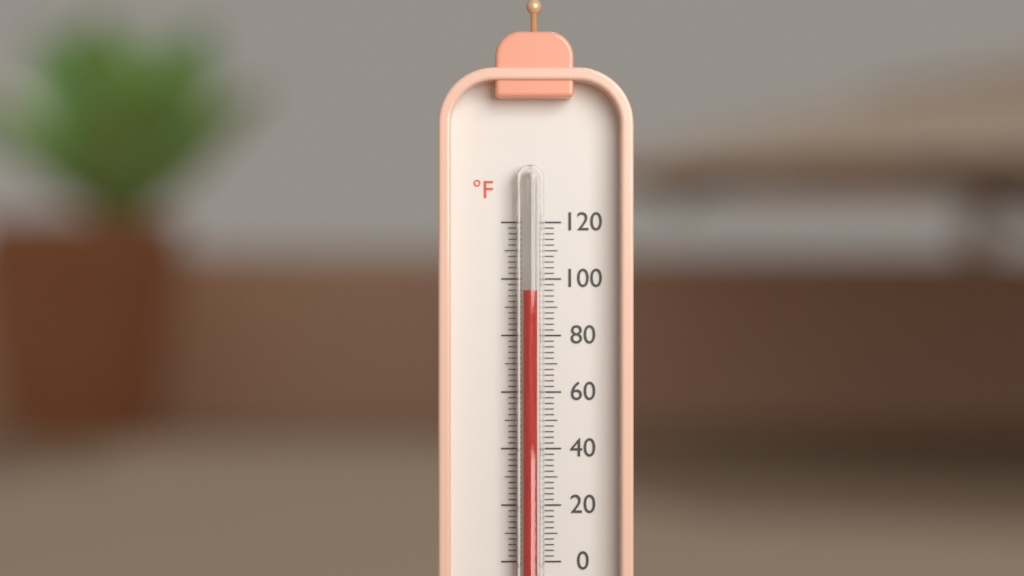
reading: 96 °F
